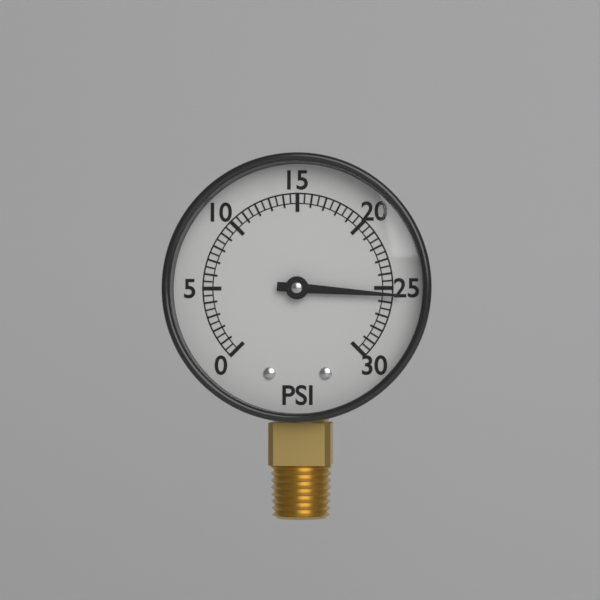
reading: 25.5 psi
